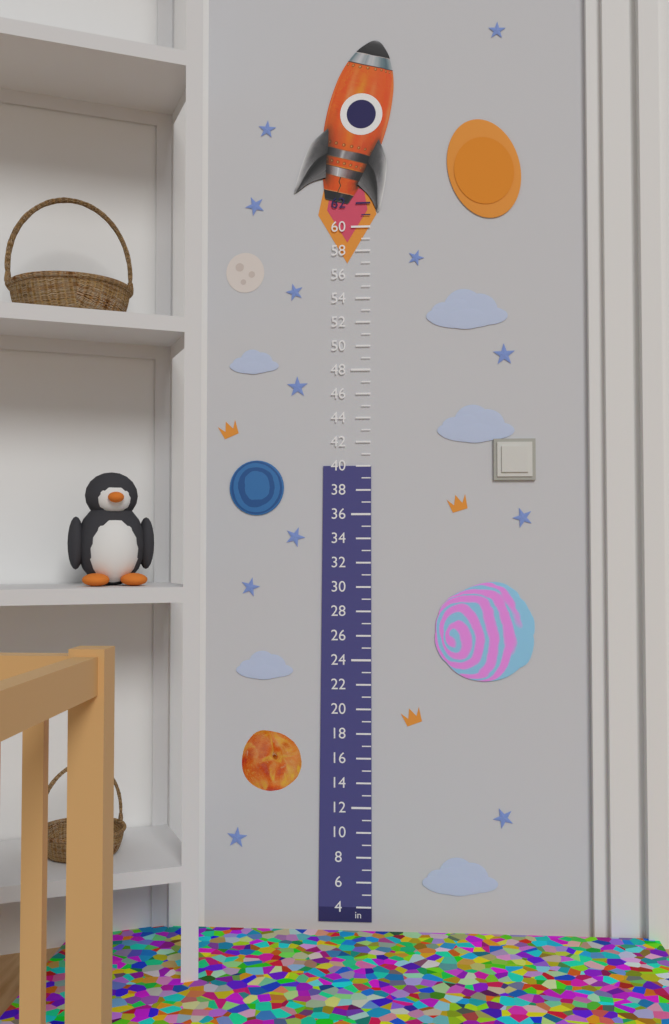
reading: 40 in
